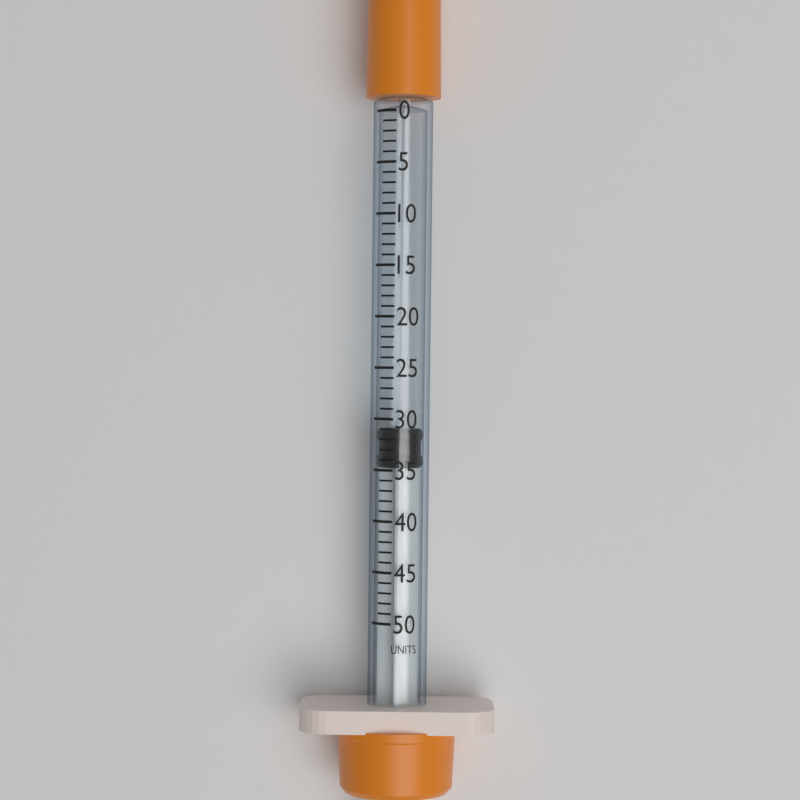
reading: 31 units
